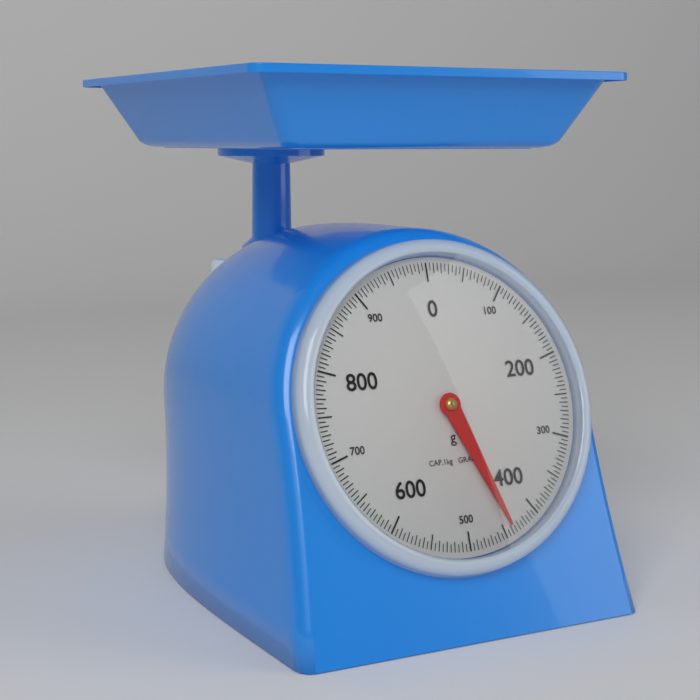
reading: 440 g
